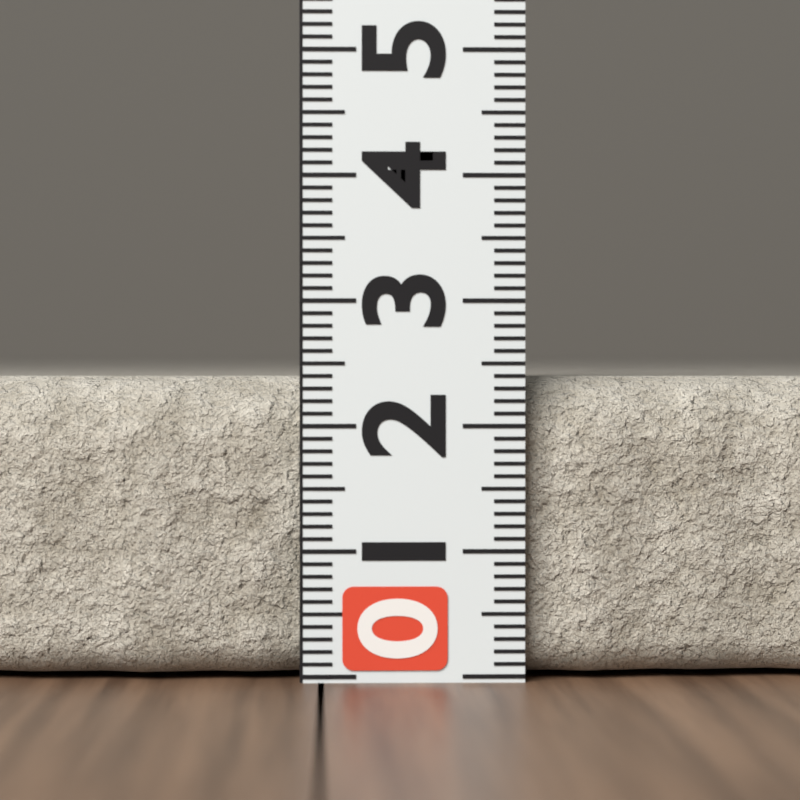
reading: 2.4 (no unit)
